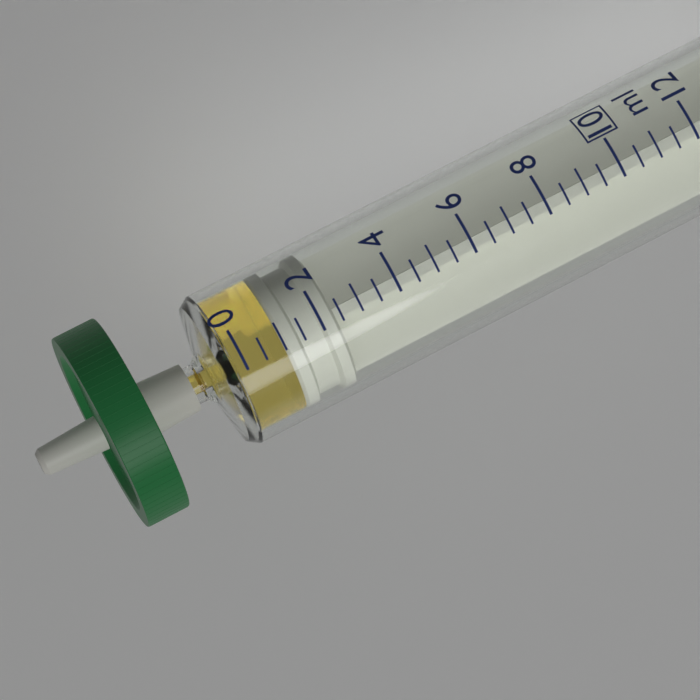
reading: 1.0 ml
